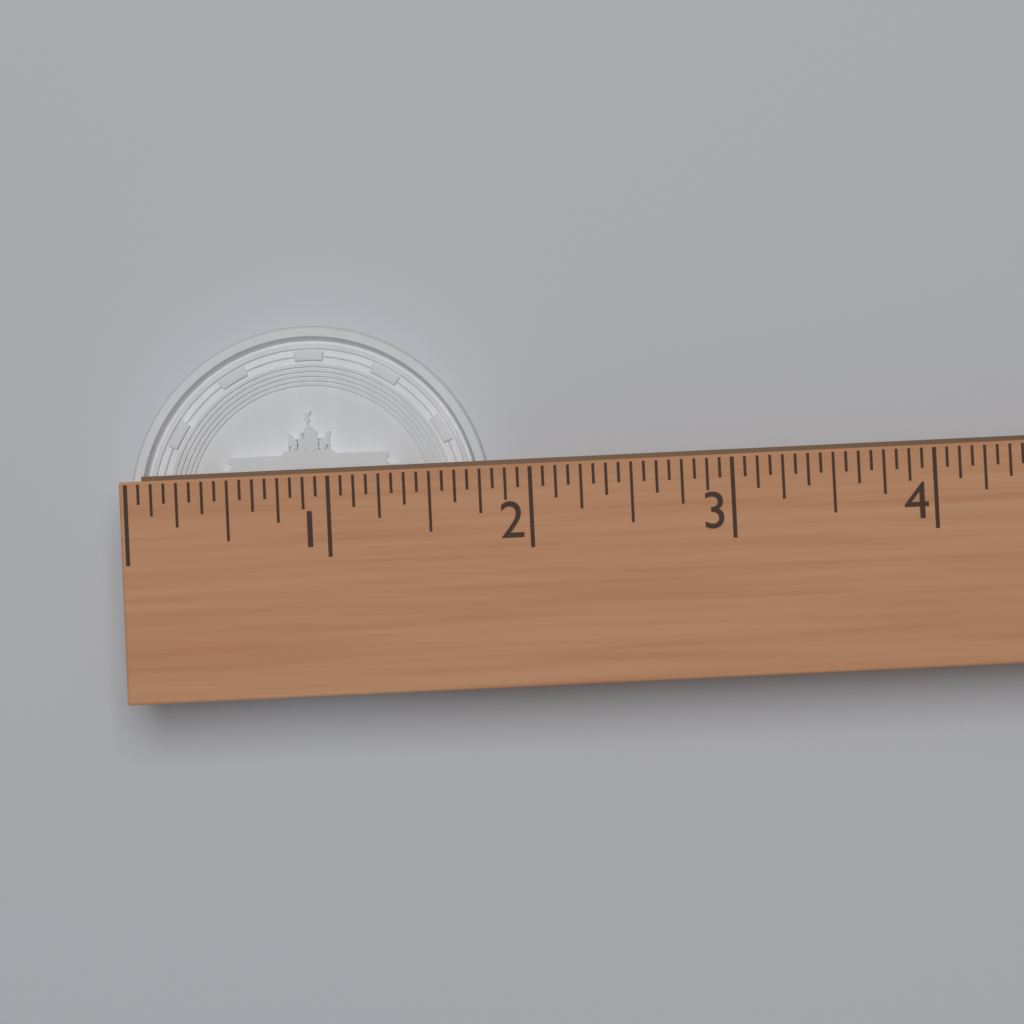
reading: 1.8125 (no unit)
